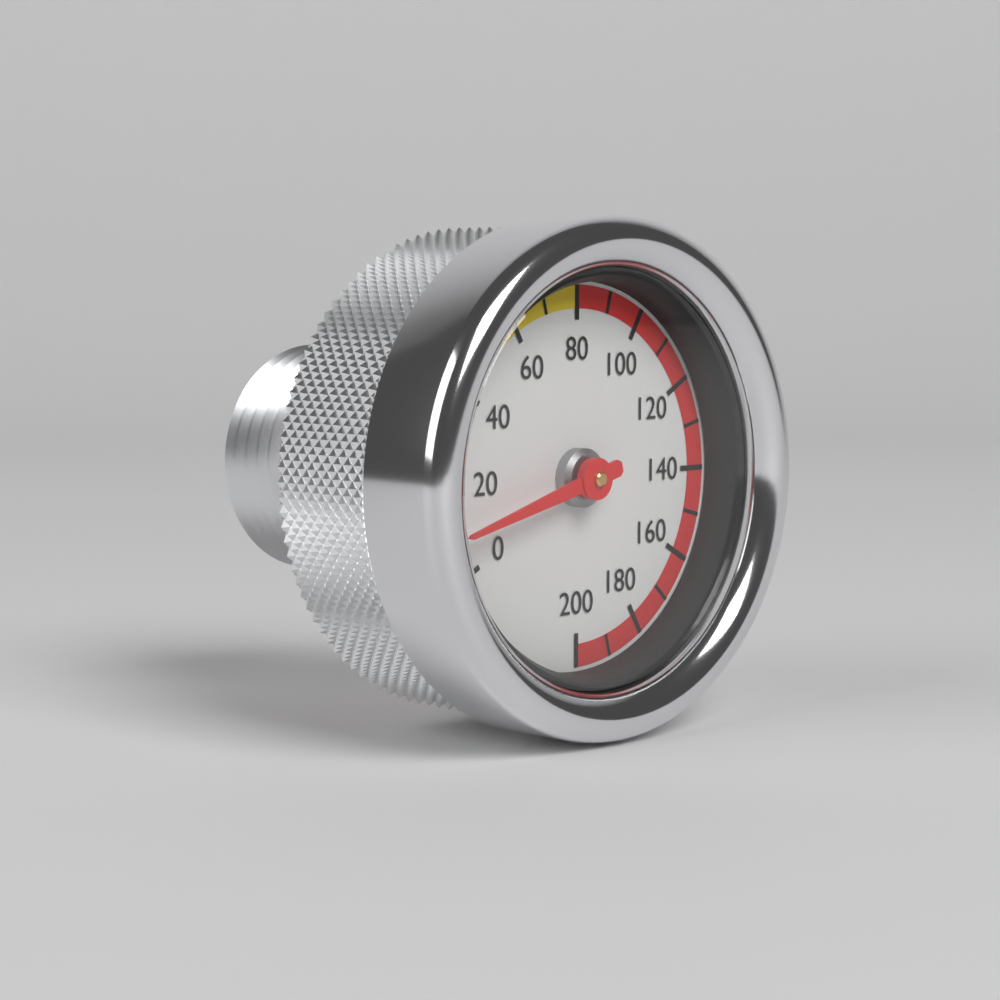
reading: 10 (no unit)
